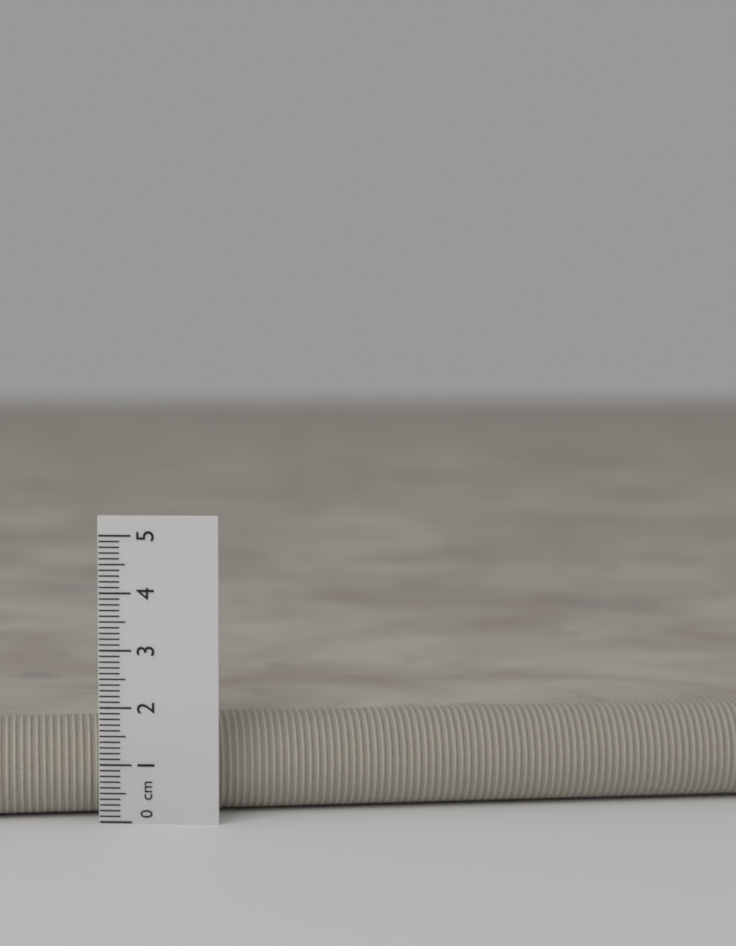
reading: 1.7 cm
